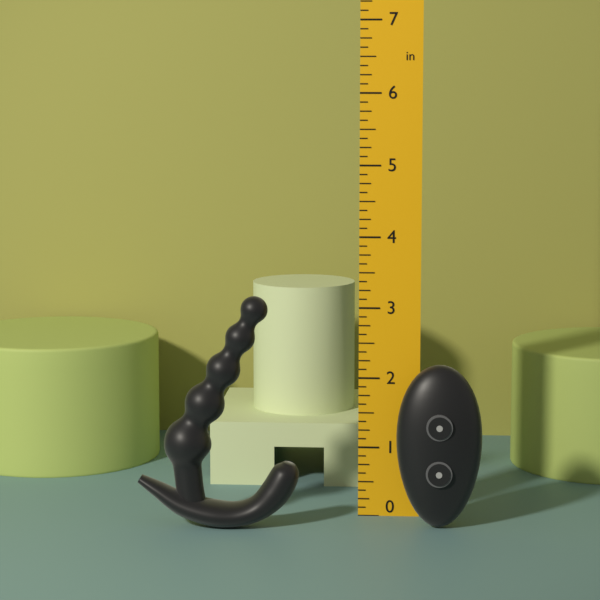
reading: 3.250 in
